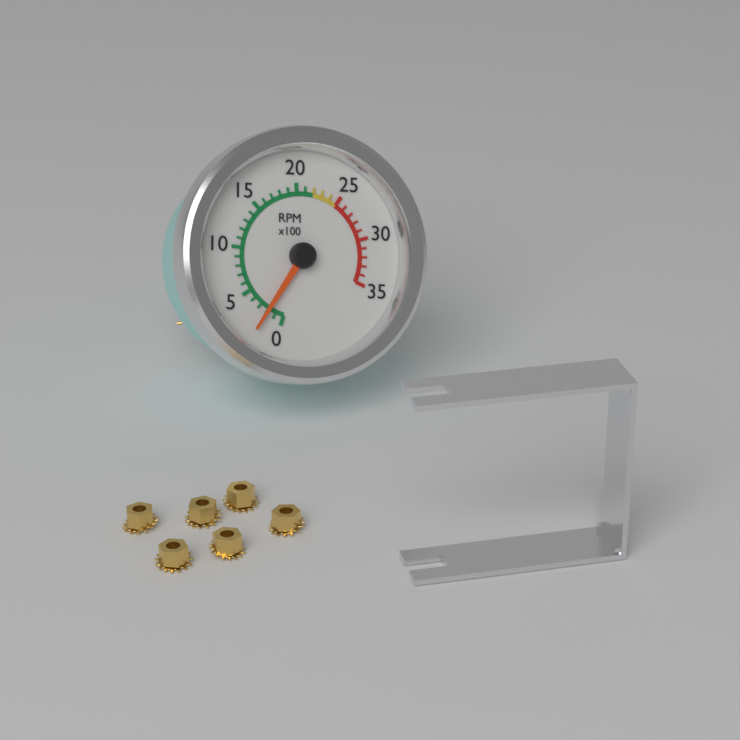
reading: 200 RPM
